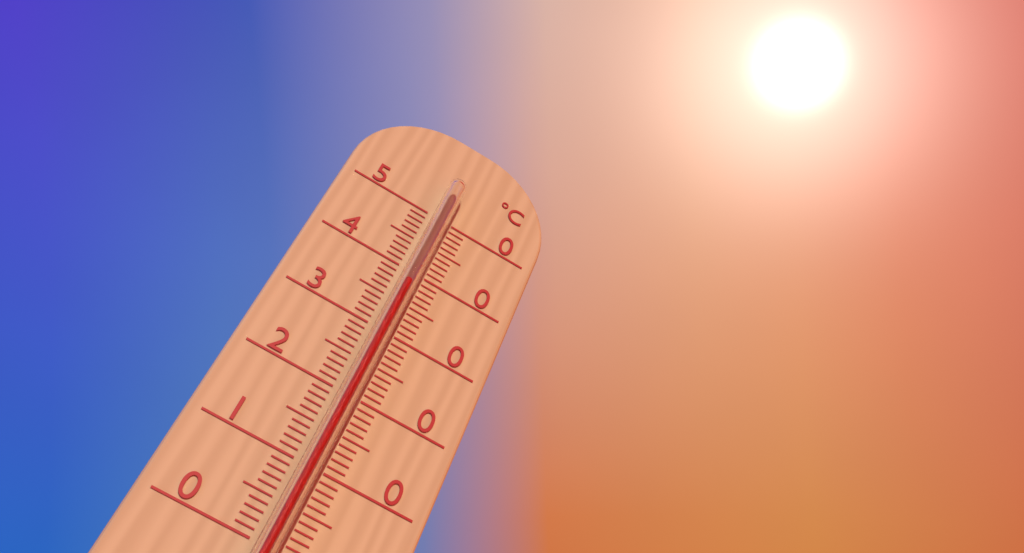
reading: 37 °C
